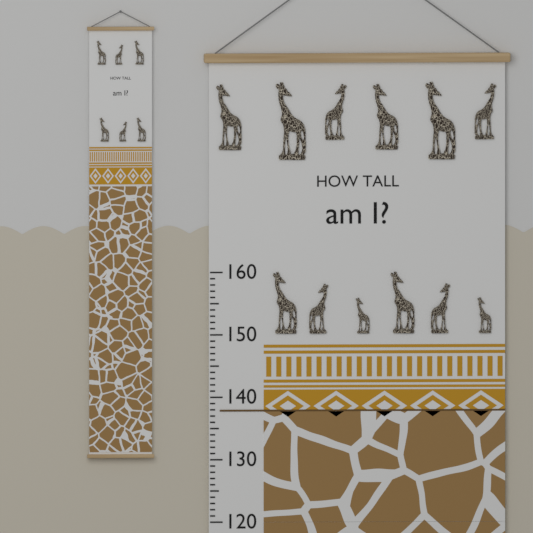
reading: 138 (no unit)
